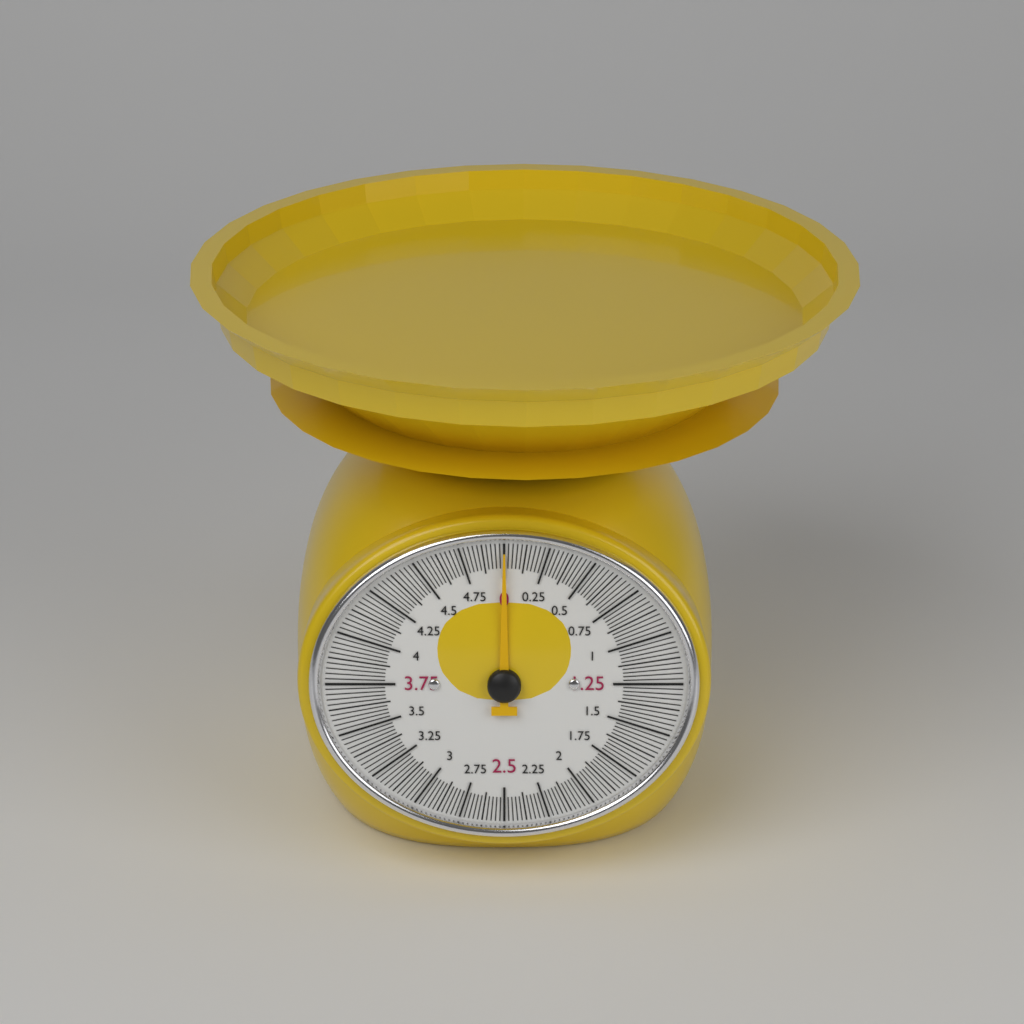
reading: 0.000 kg
